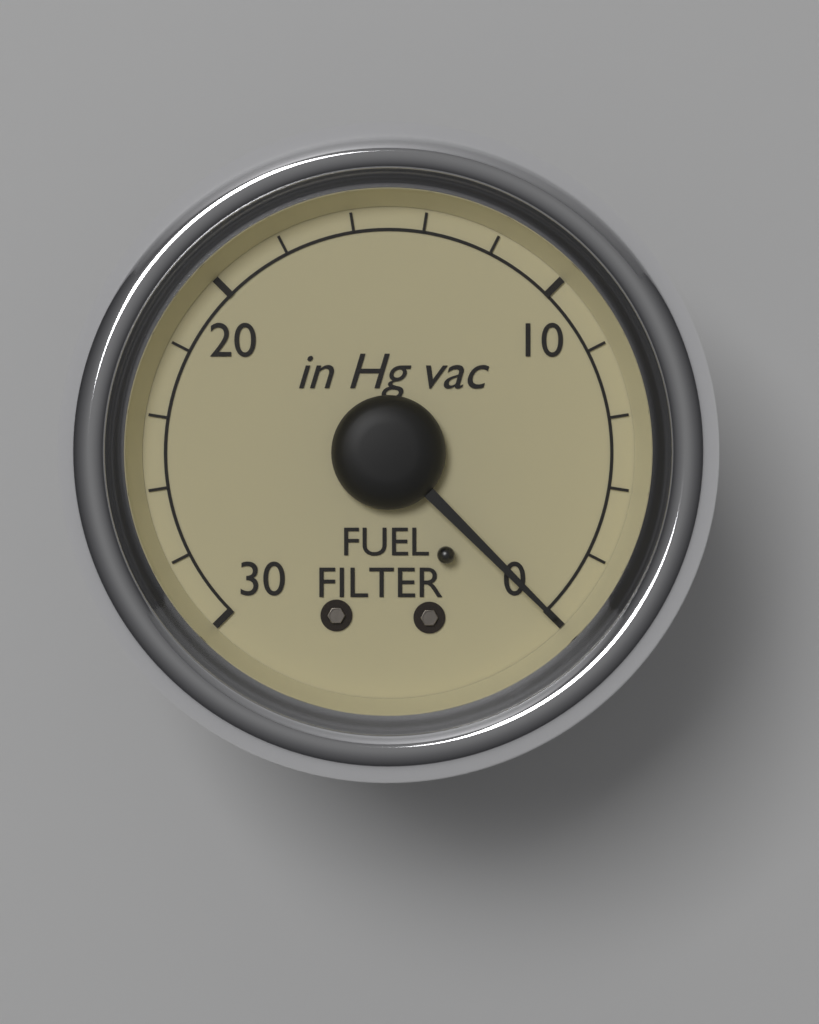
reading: 0 inHg
